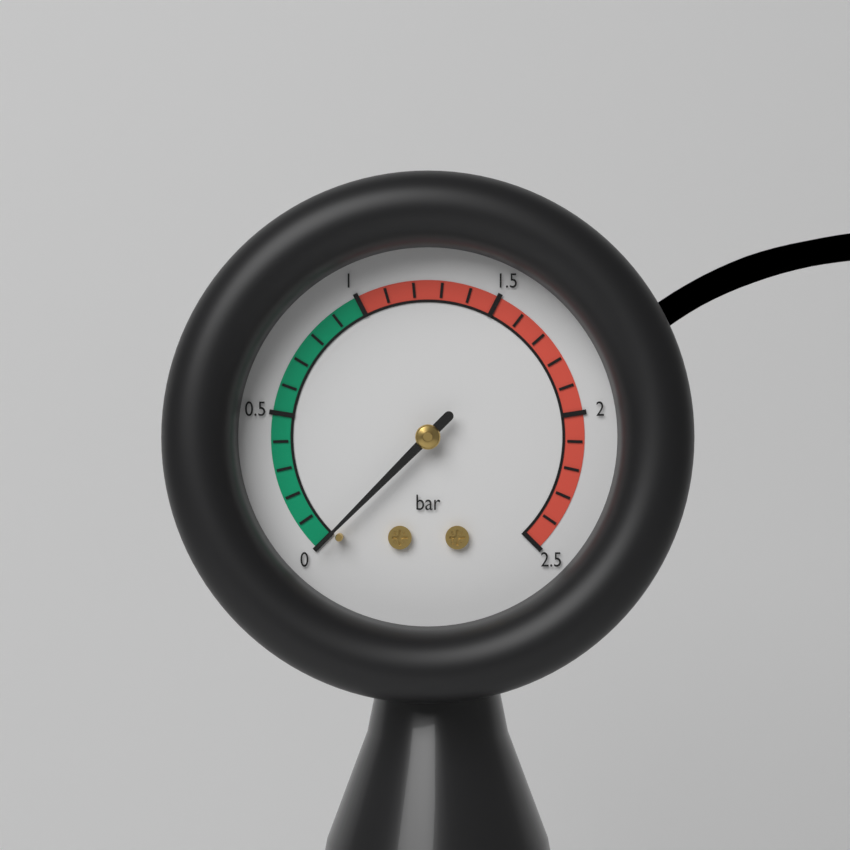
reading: 0.0 bar
